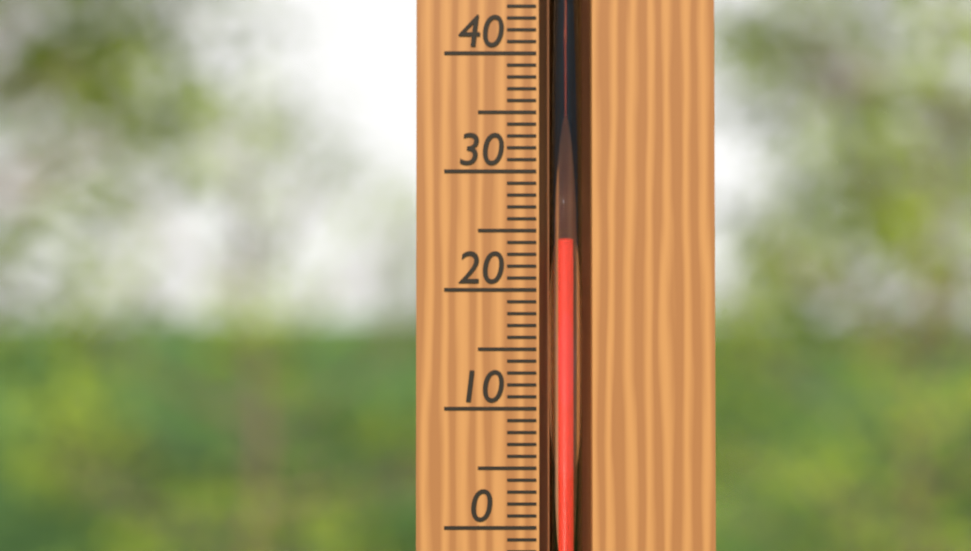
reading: 24 °C
